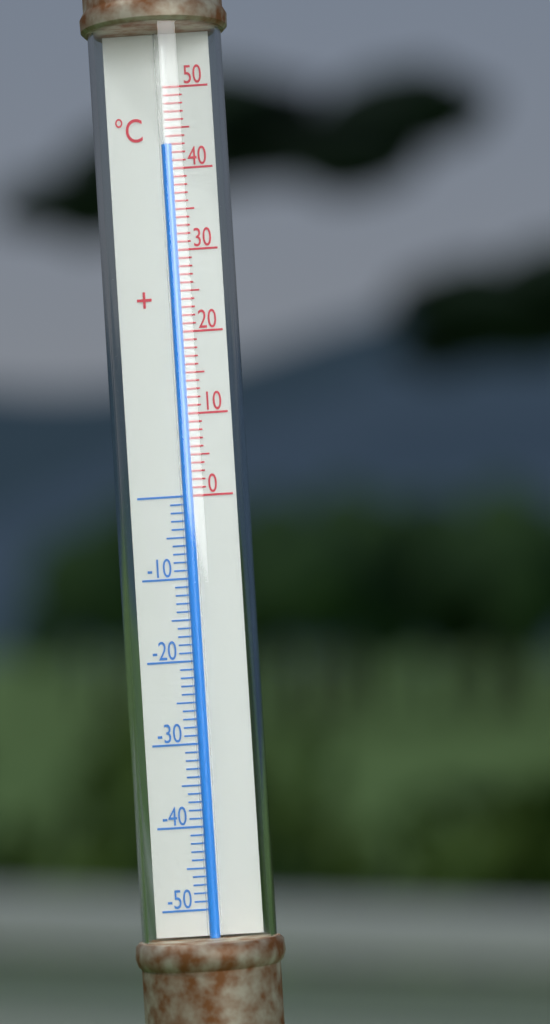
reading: 43 °C
